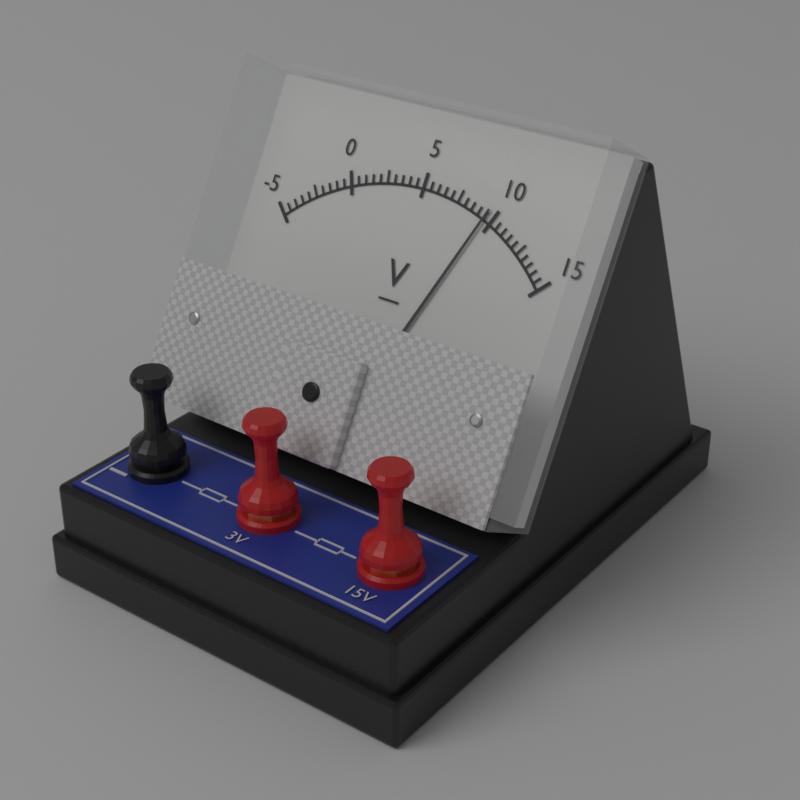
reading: 9.5 V
